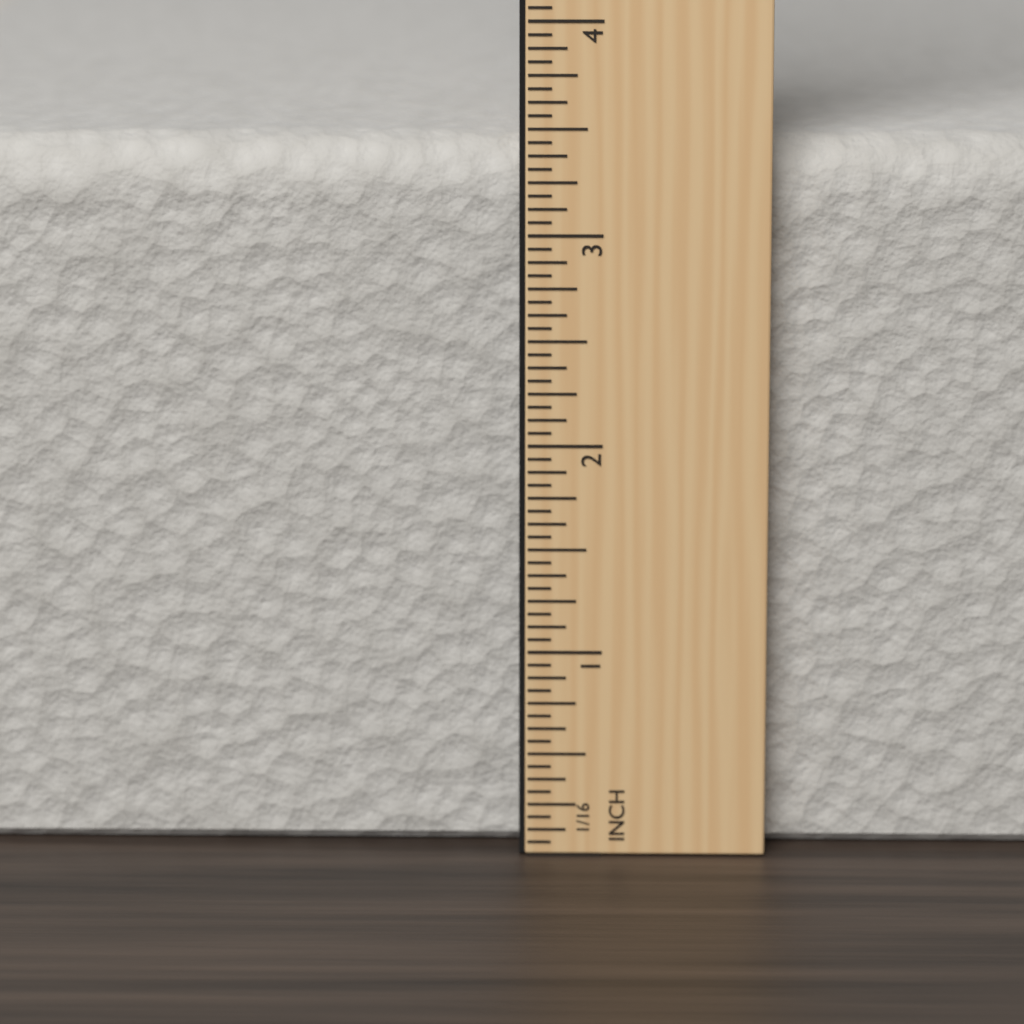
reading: 3.4375 in
